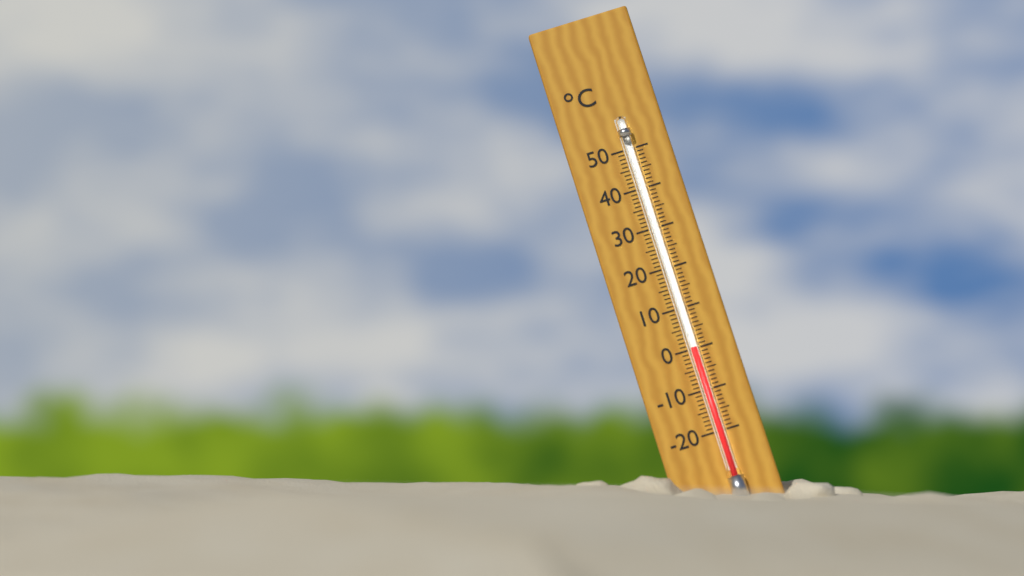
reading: 0 °C
